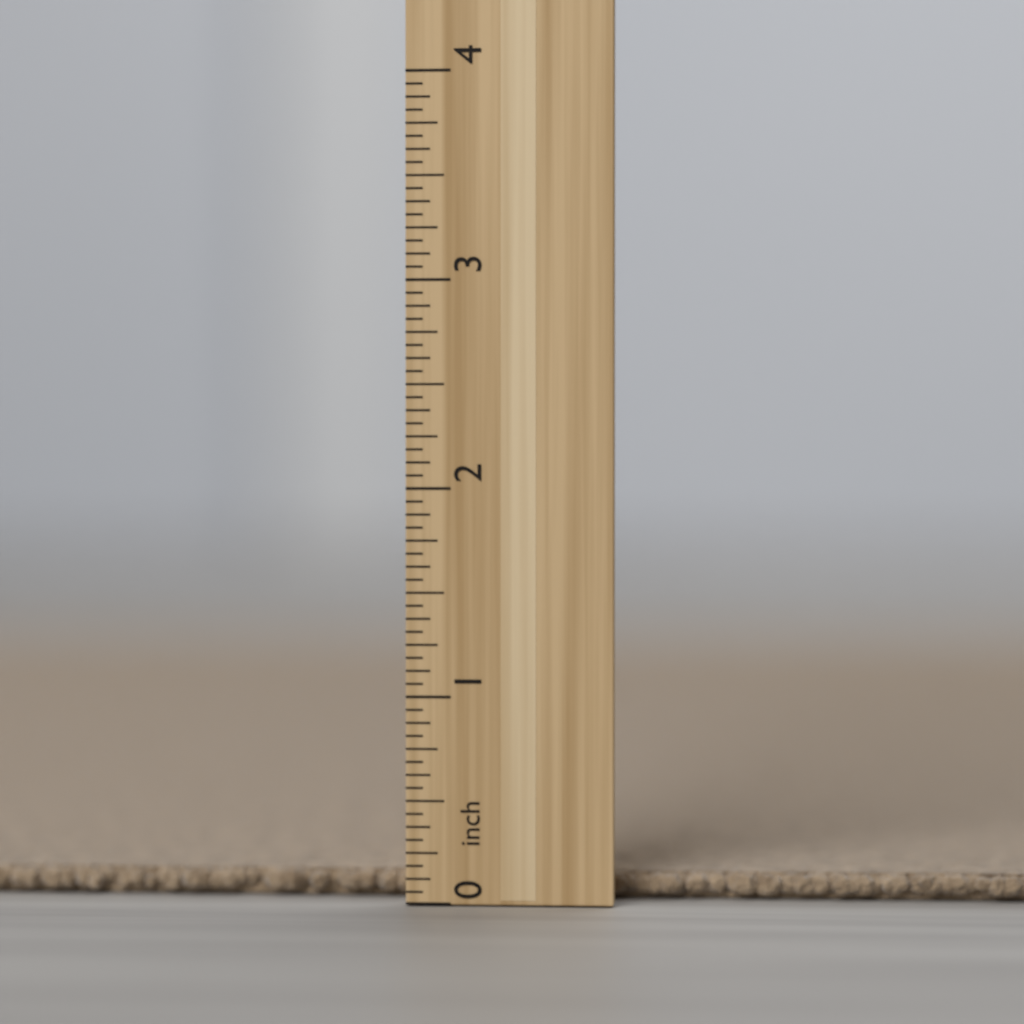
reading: 0.1250 inch
